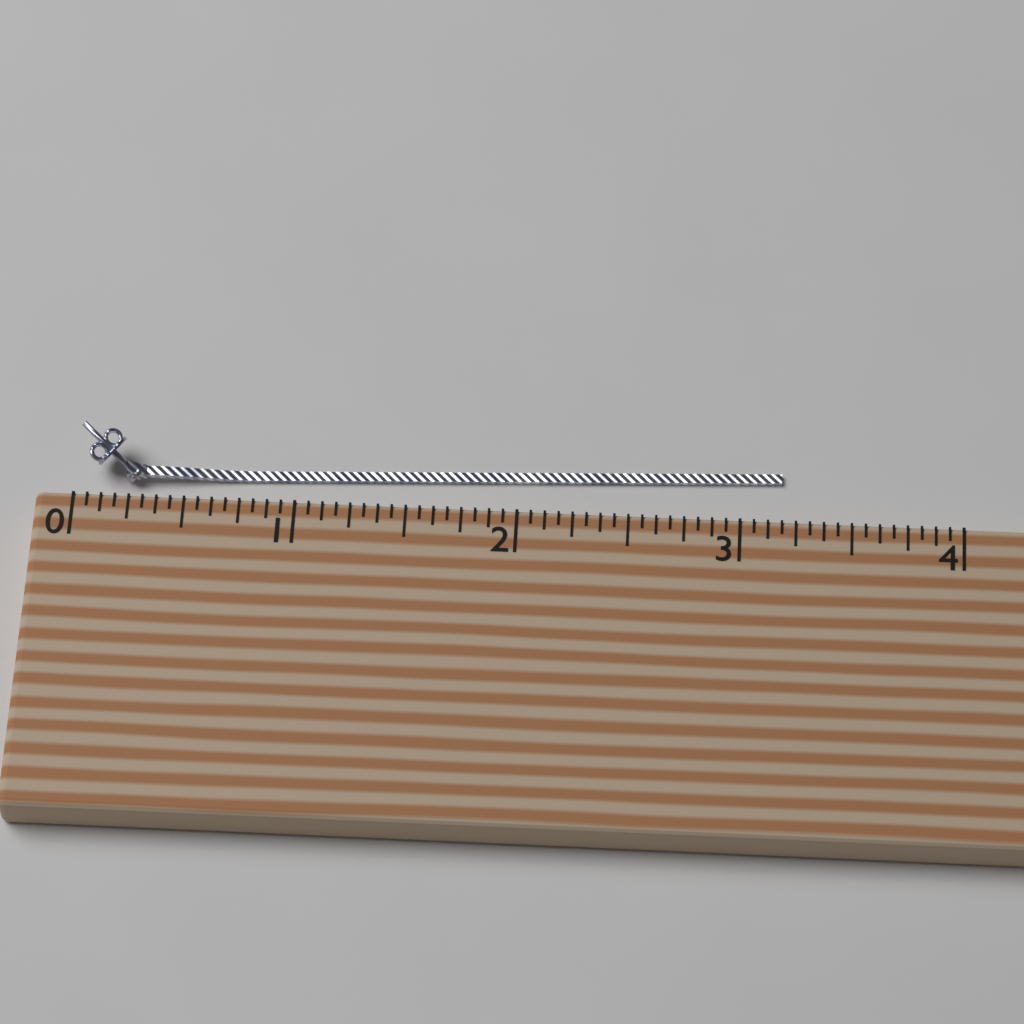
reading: 3.1875 (no unit)
